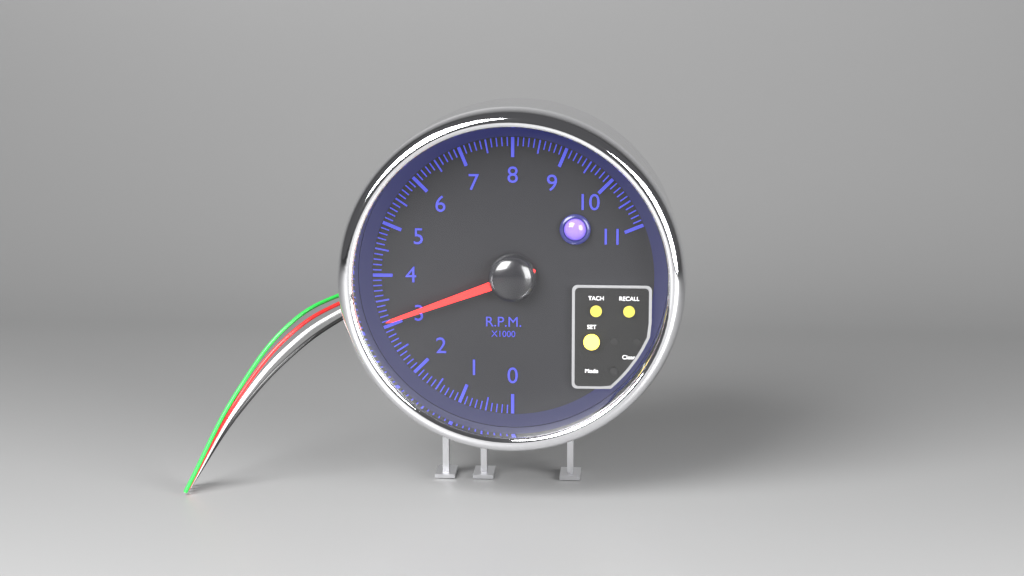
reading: 3.1 rpm x1000
